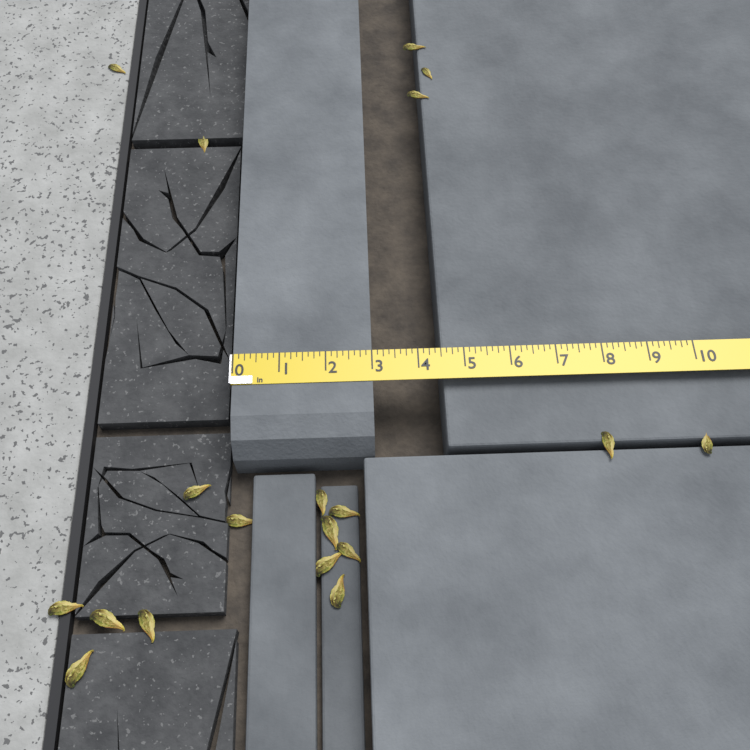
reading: 3.000 in
